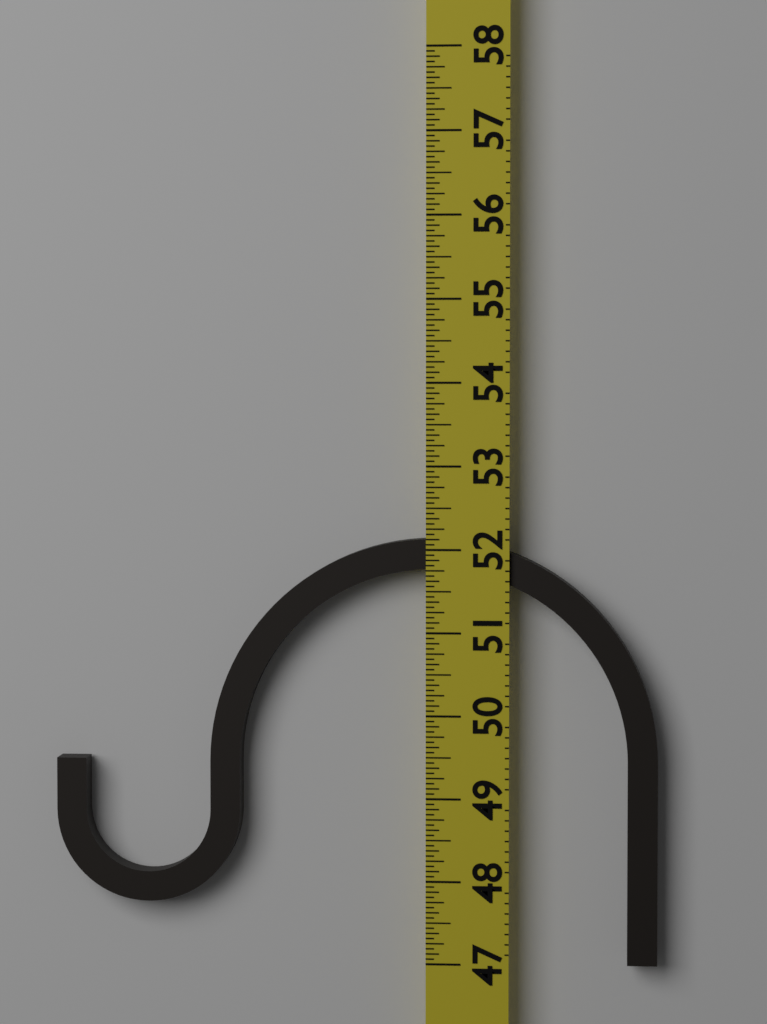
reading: 52.1250 (no unit)
